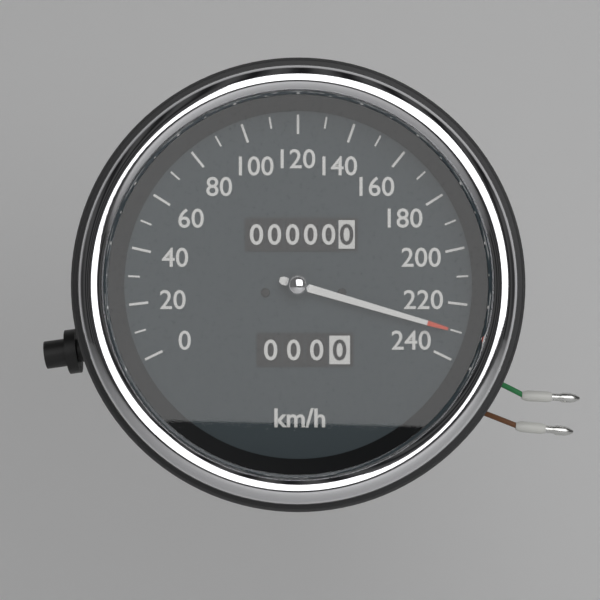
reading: 230 km/h
